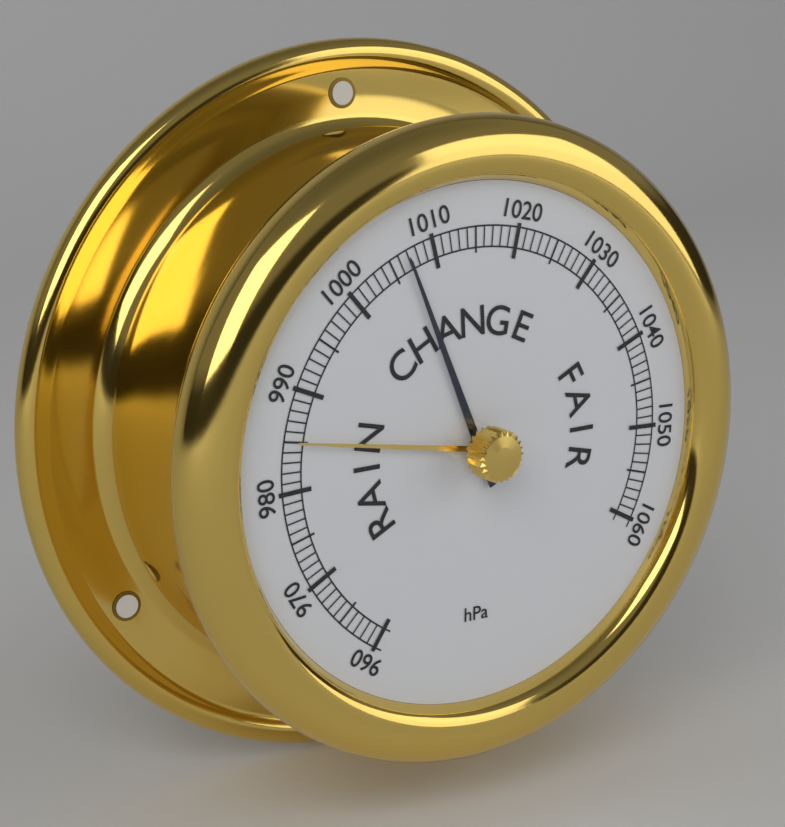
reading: 1007 hPa
